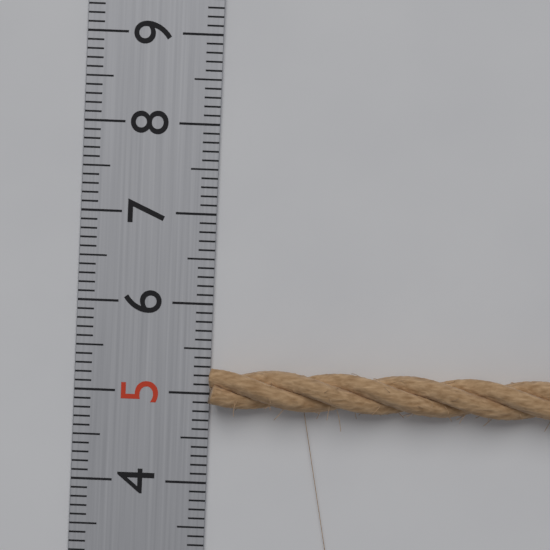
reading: 5.3 (no unit)
